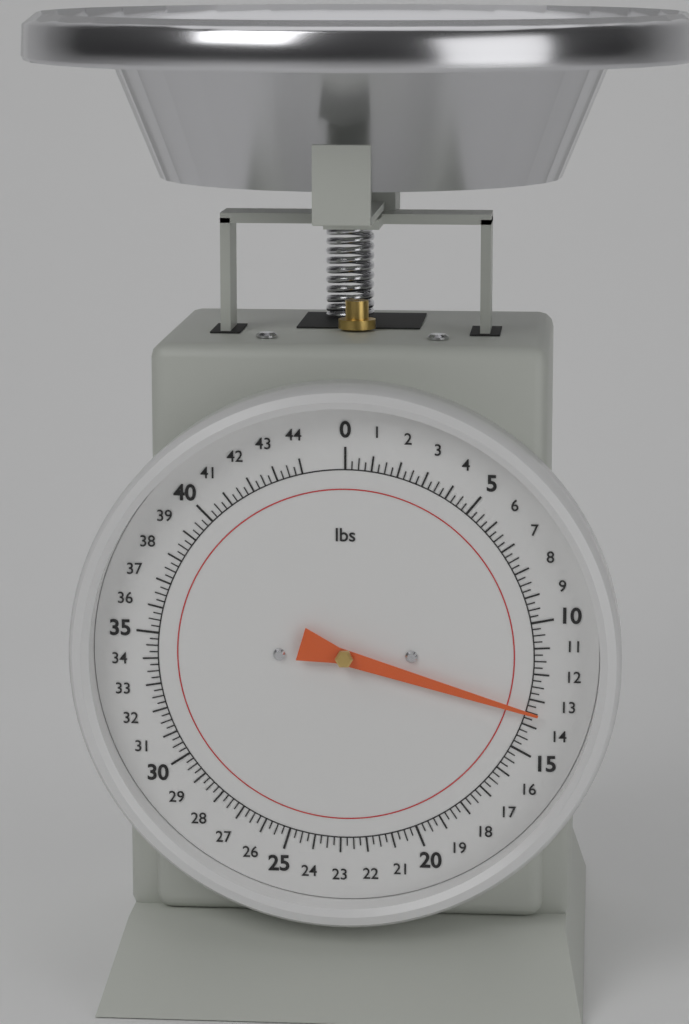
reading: 13.50 lbs
